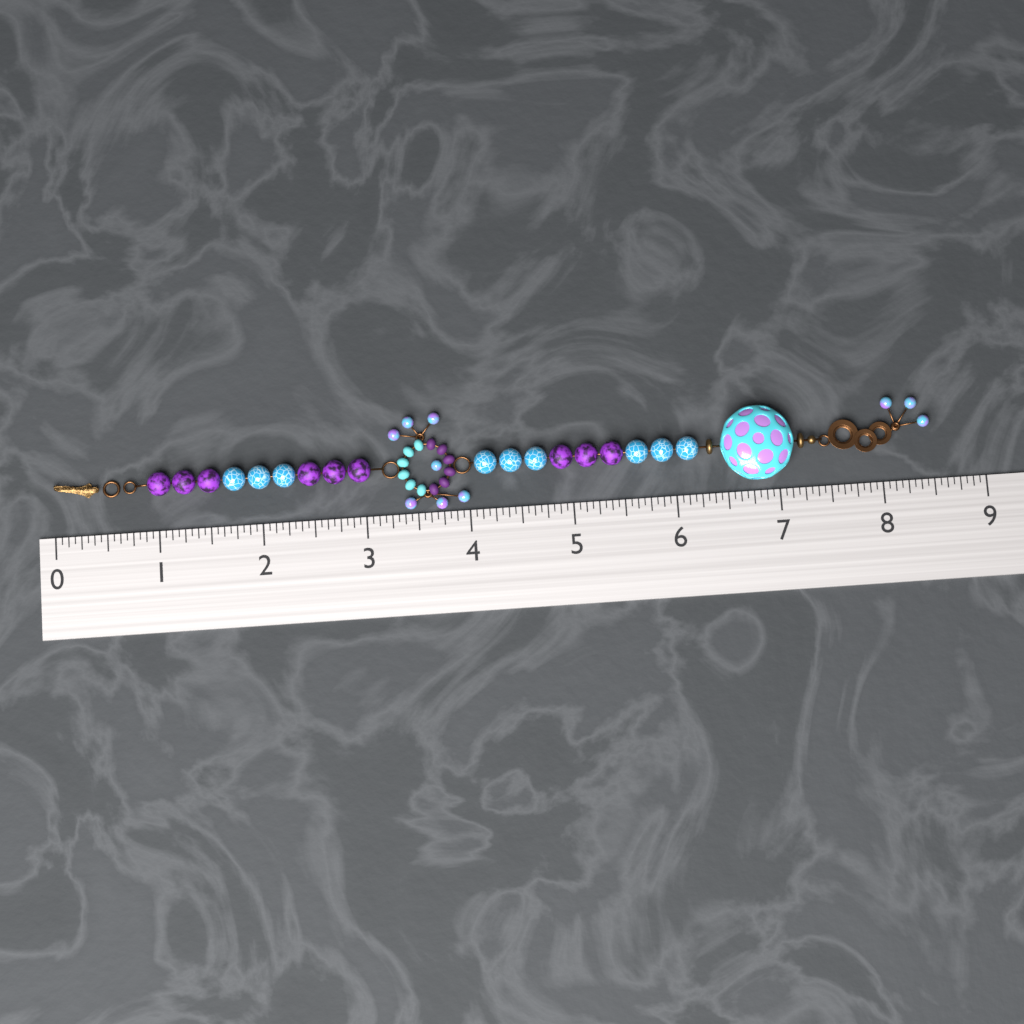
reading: 8.5000 (no unit)
